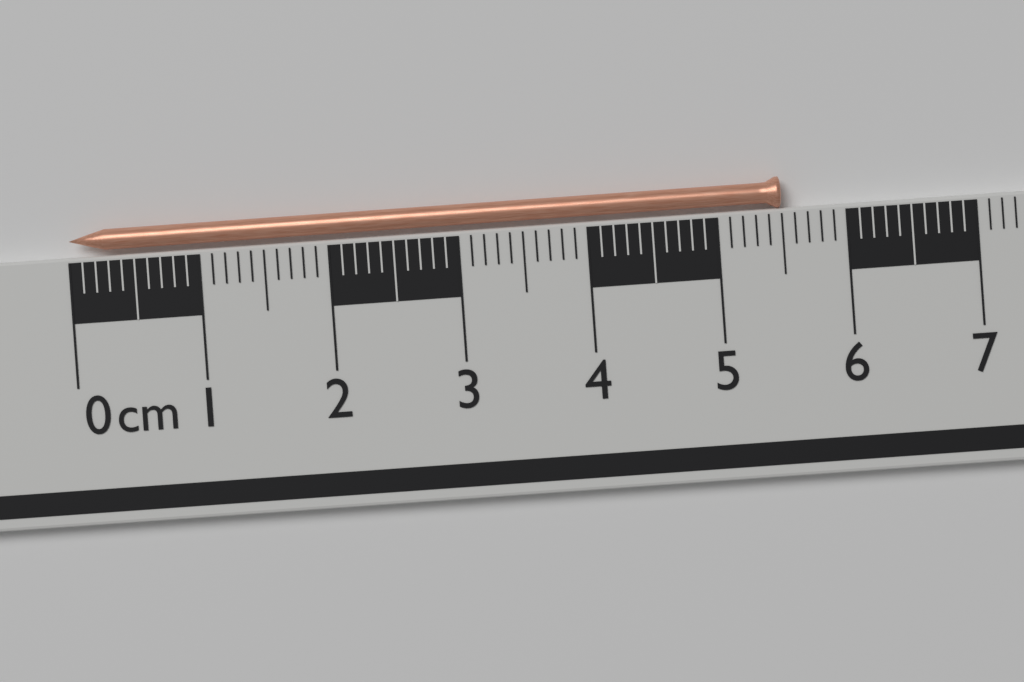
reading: 5.5 cm
